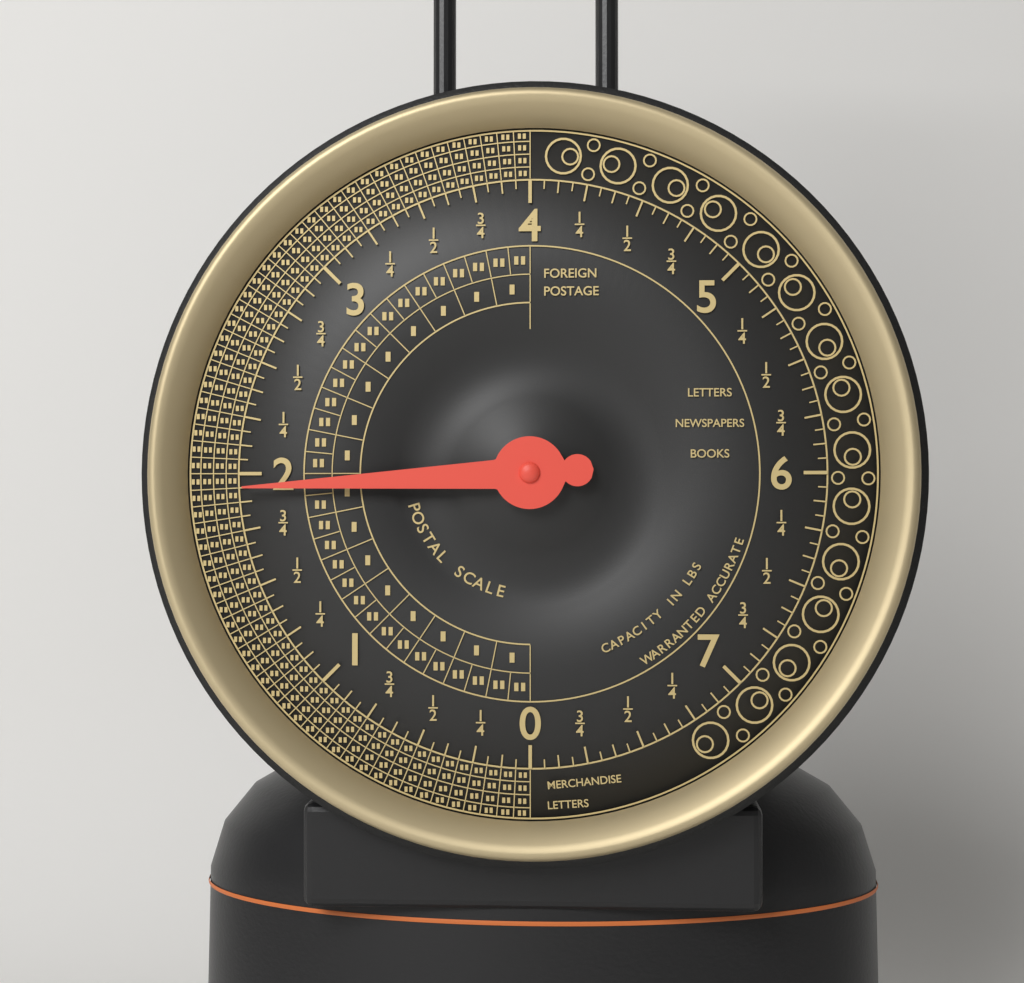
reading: 1.9375 lbs
